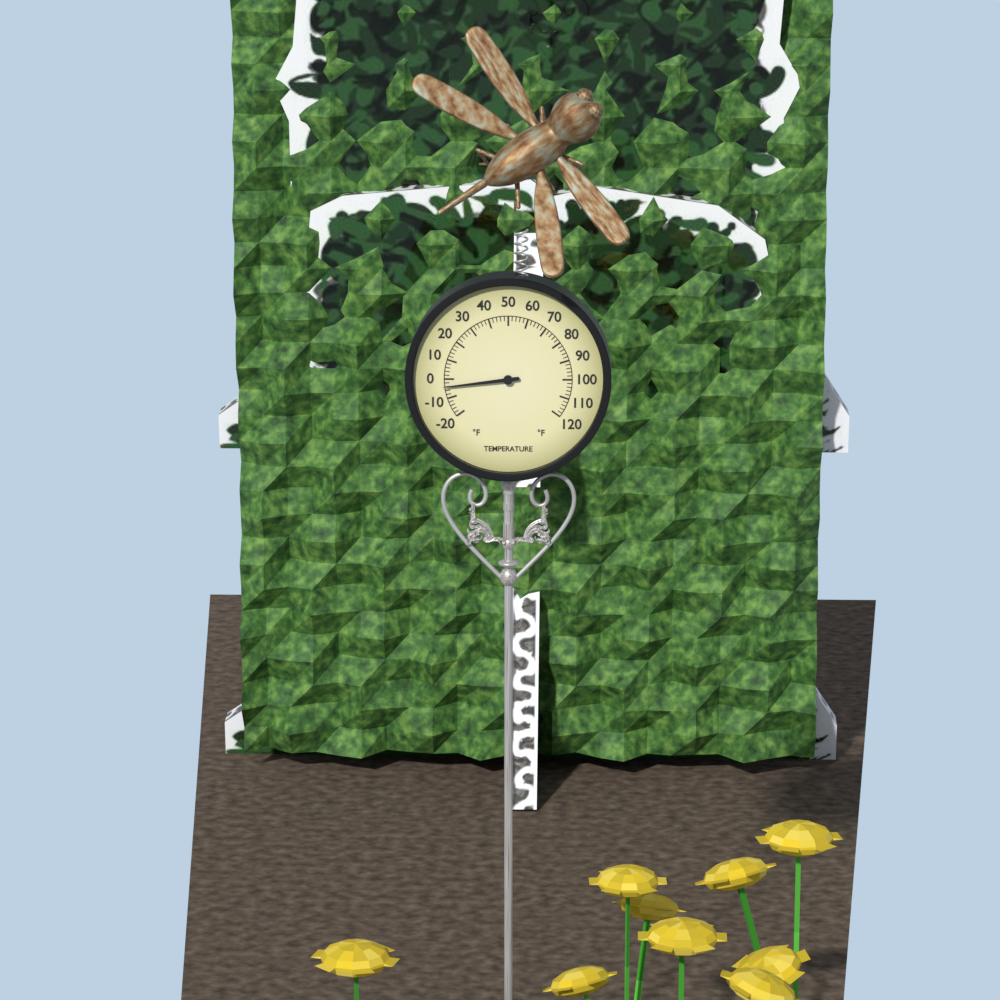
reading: -4 °F
